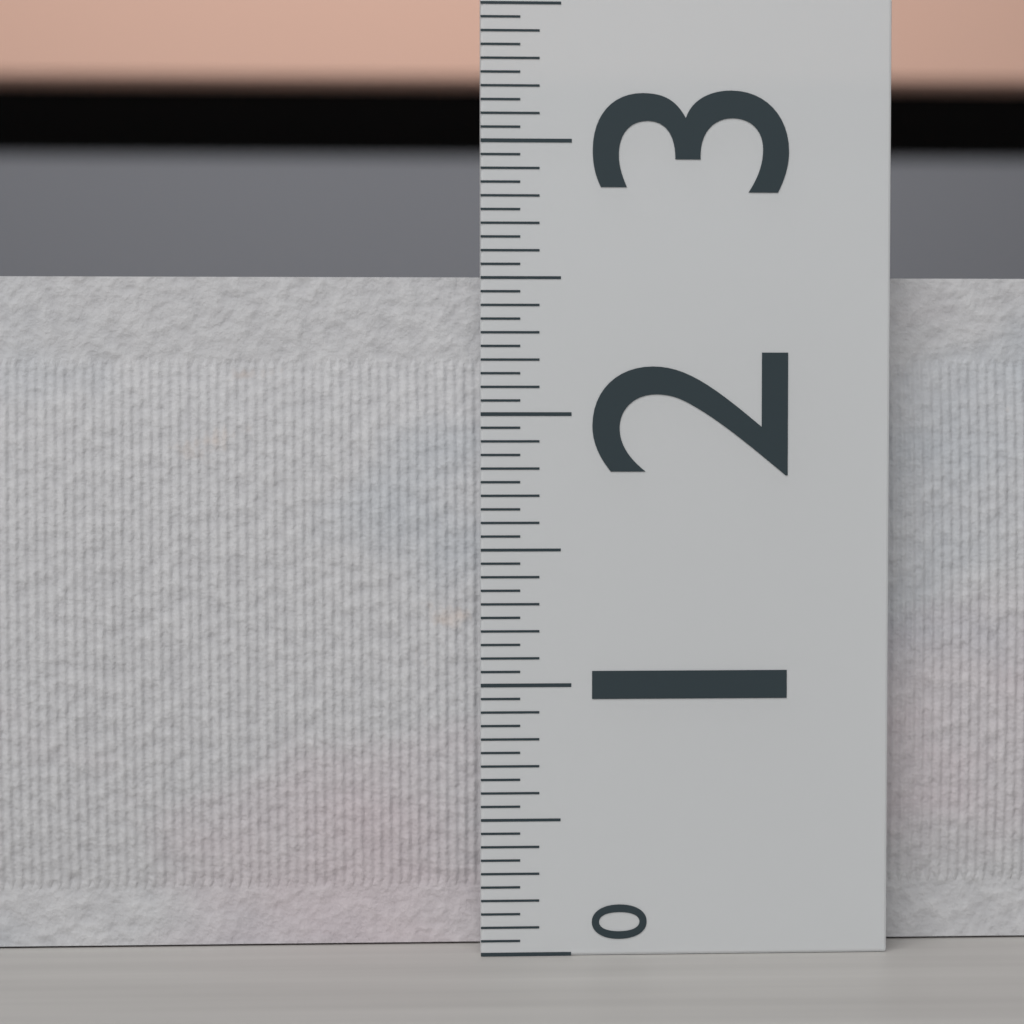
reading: 2.55 (no unit)
